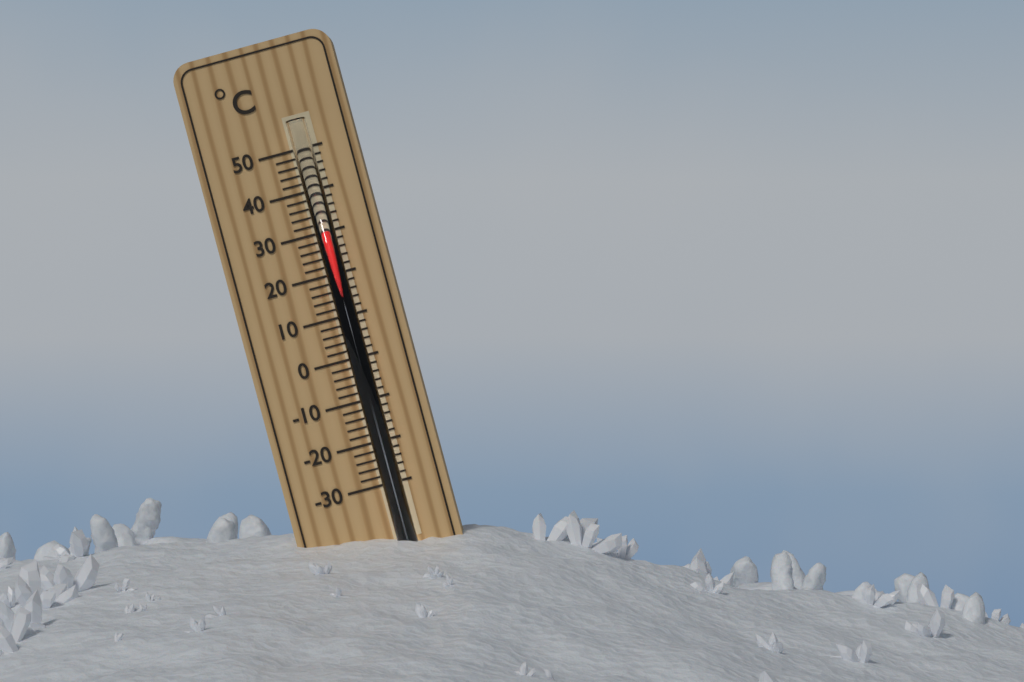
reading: 30 °C
